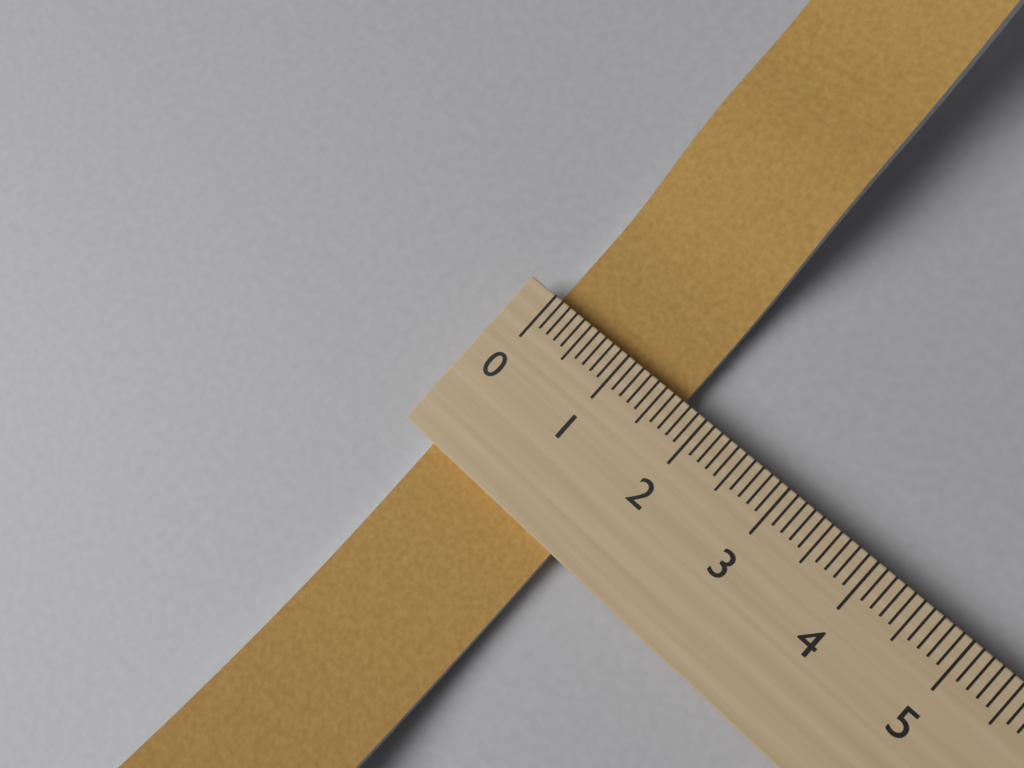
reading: 1.7 (no unit)
